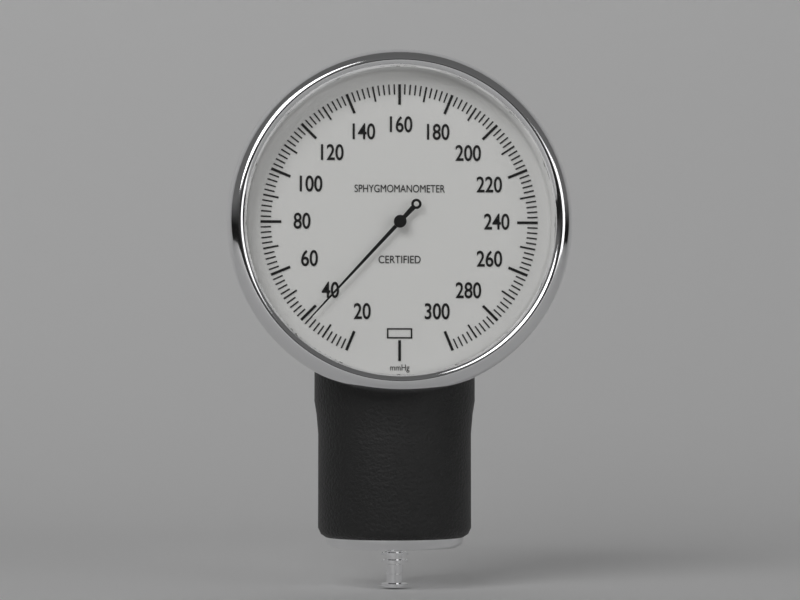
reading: 38 mmHg
